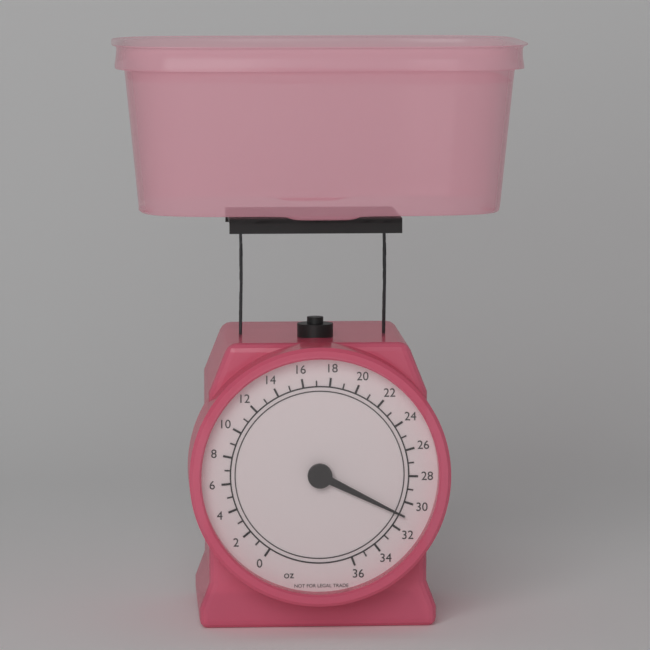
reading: 31 oz
